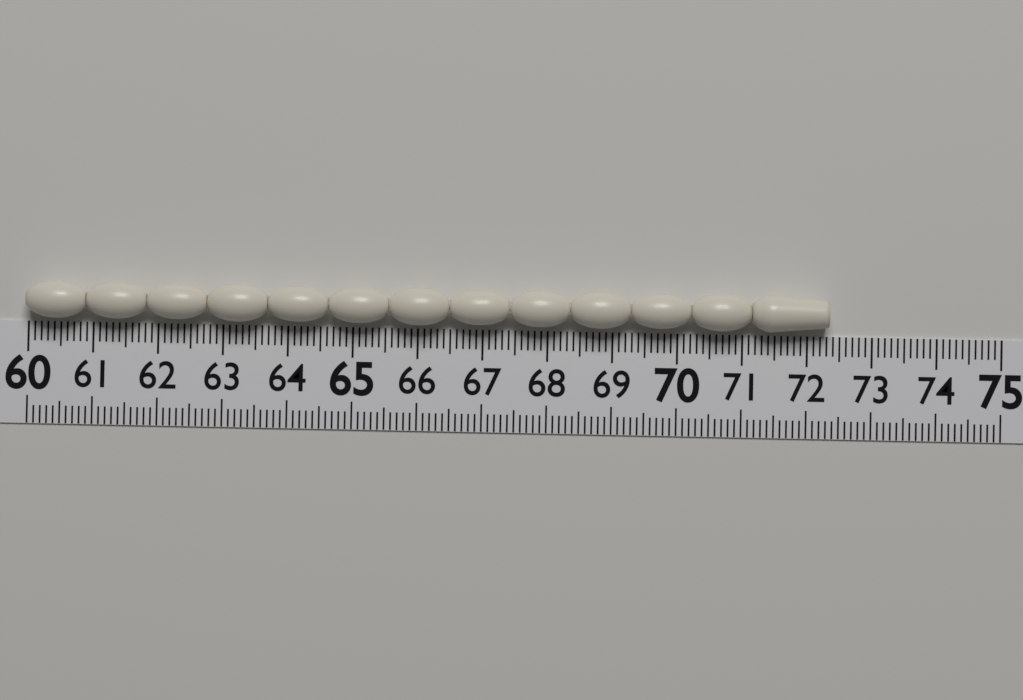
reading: 72.3 (no unit)
